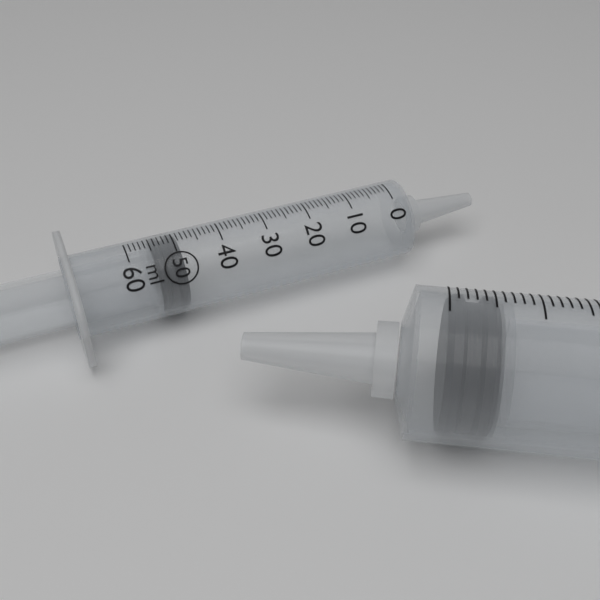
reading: 49 ml
